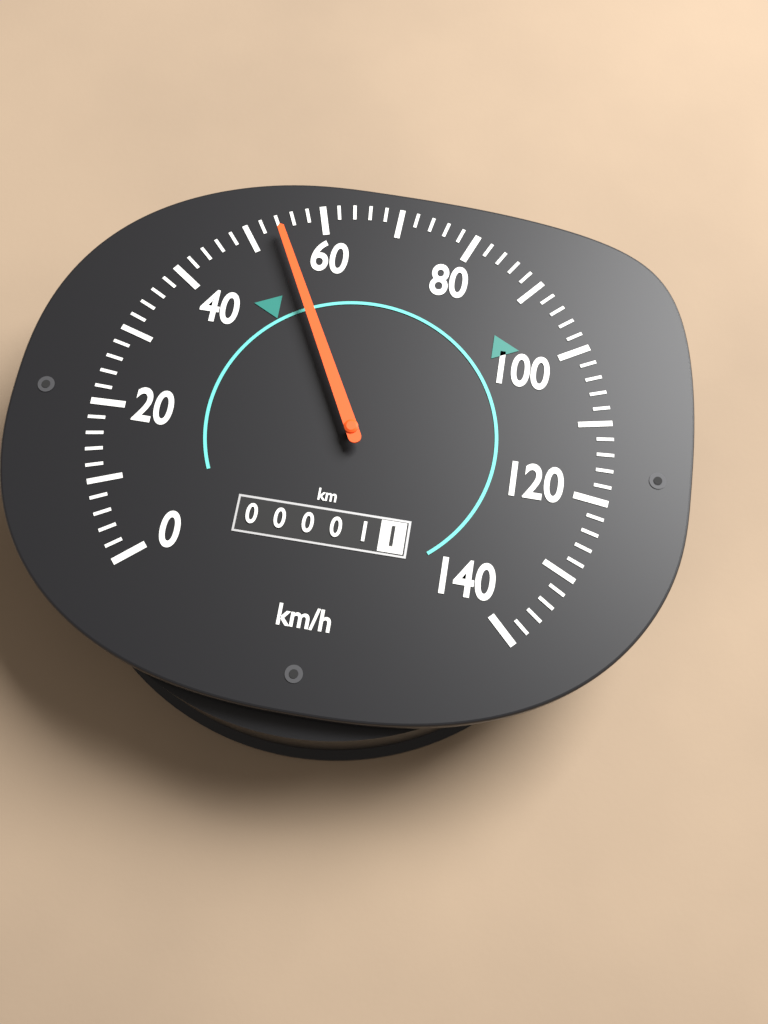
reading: 54 km/h
